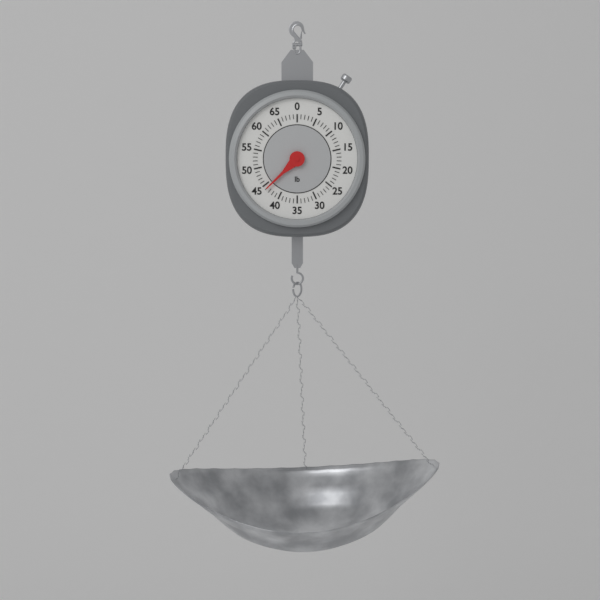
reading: 44 lb
